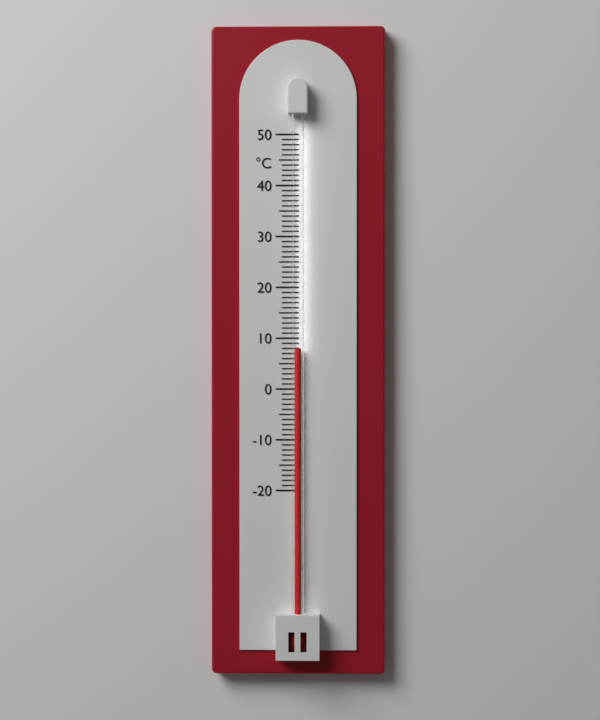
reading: 8 °C
